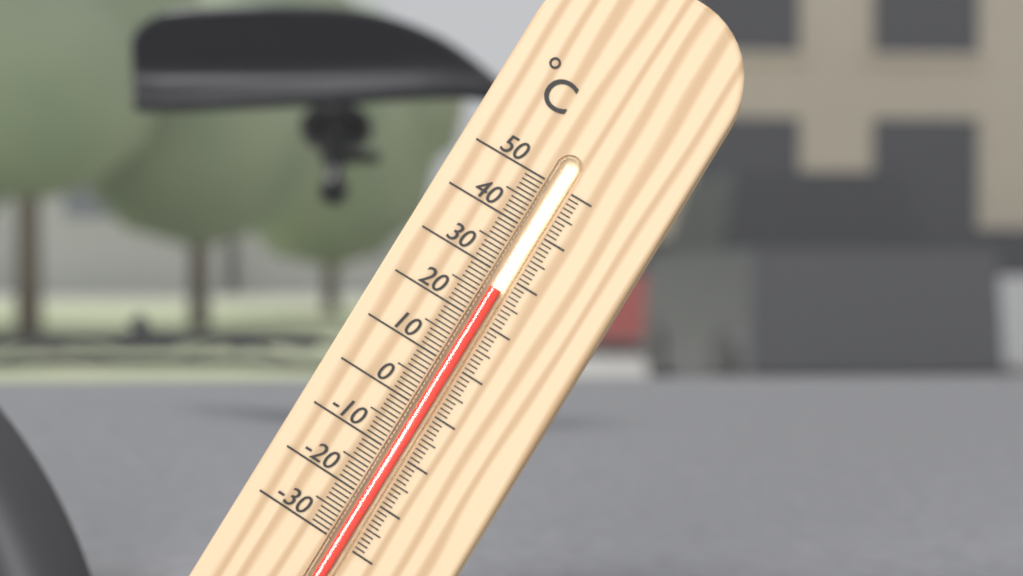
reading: 27 °C
